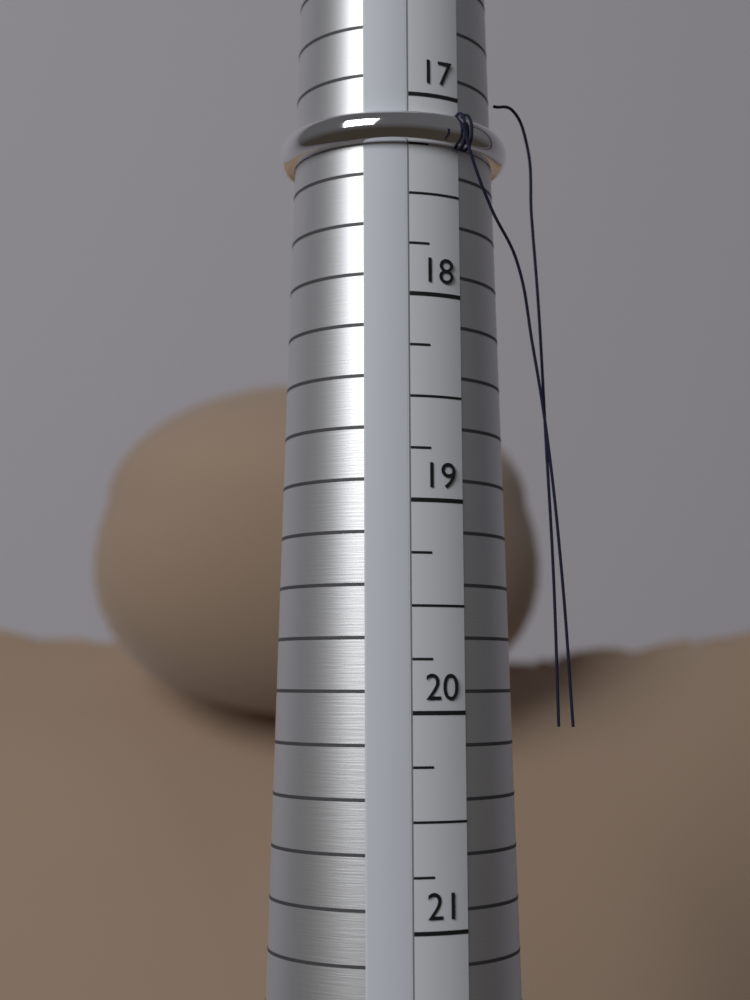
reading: 17.25 (no unit)
